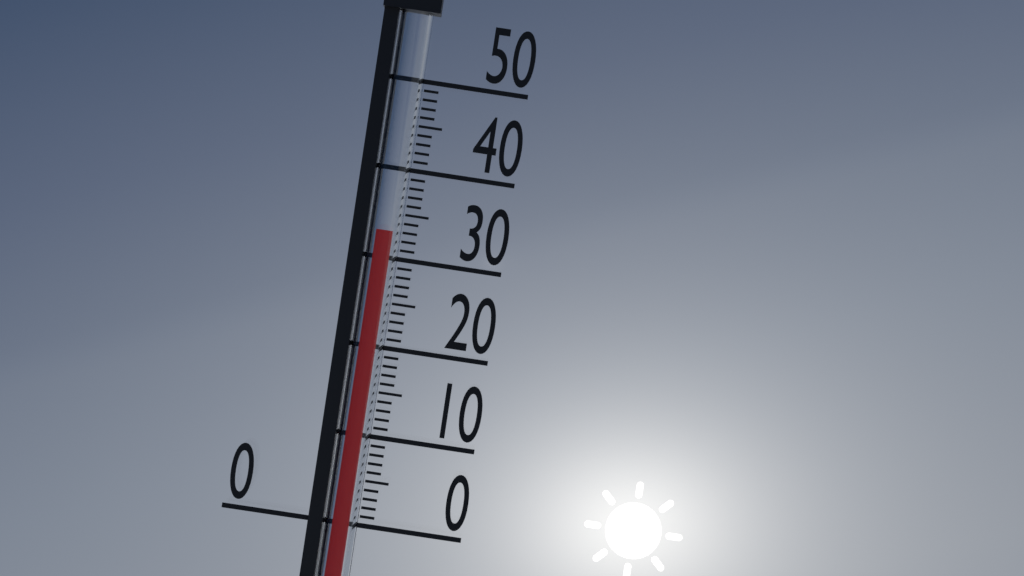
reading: 33 (no unit)
